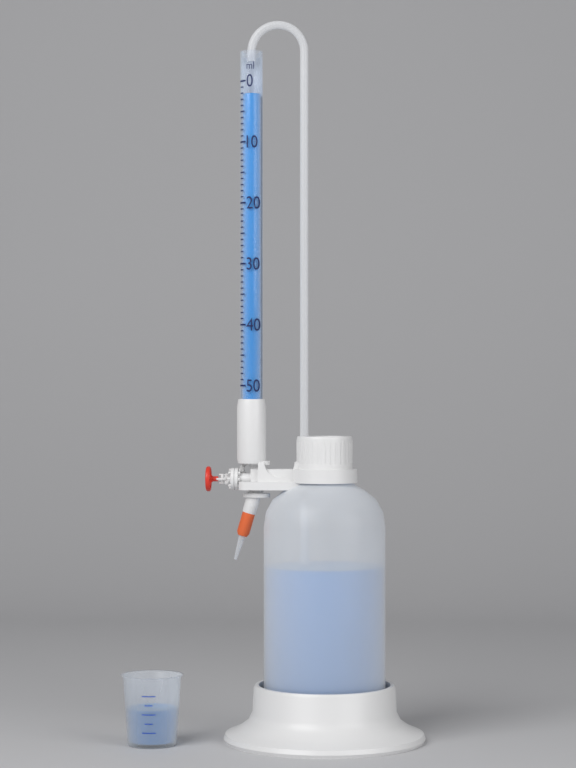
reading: 2 ml
